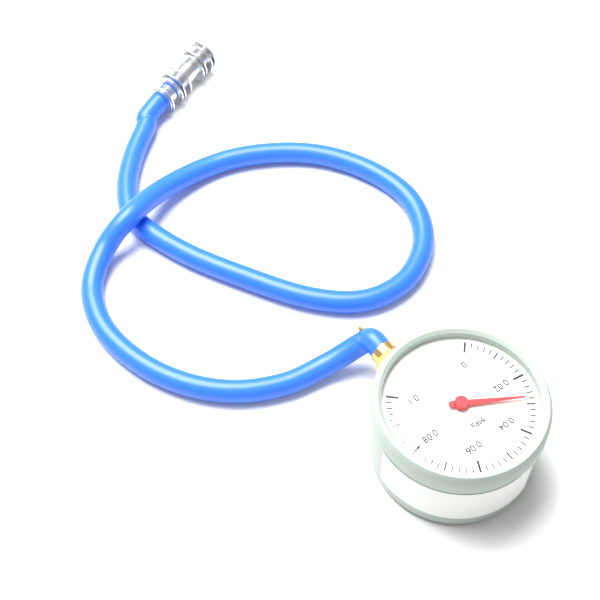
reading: 0.028 MPa
